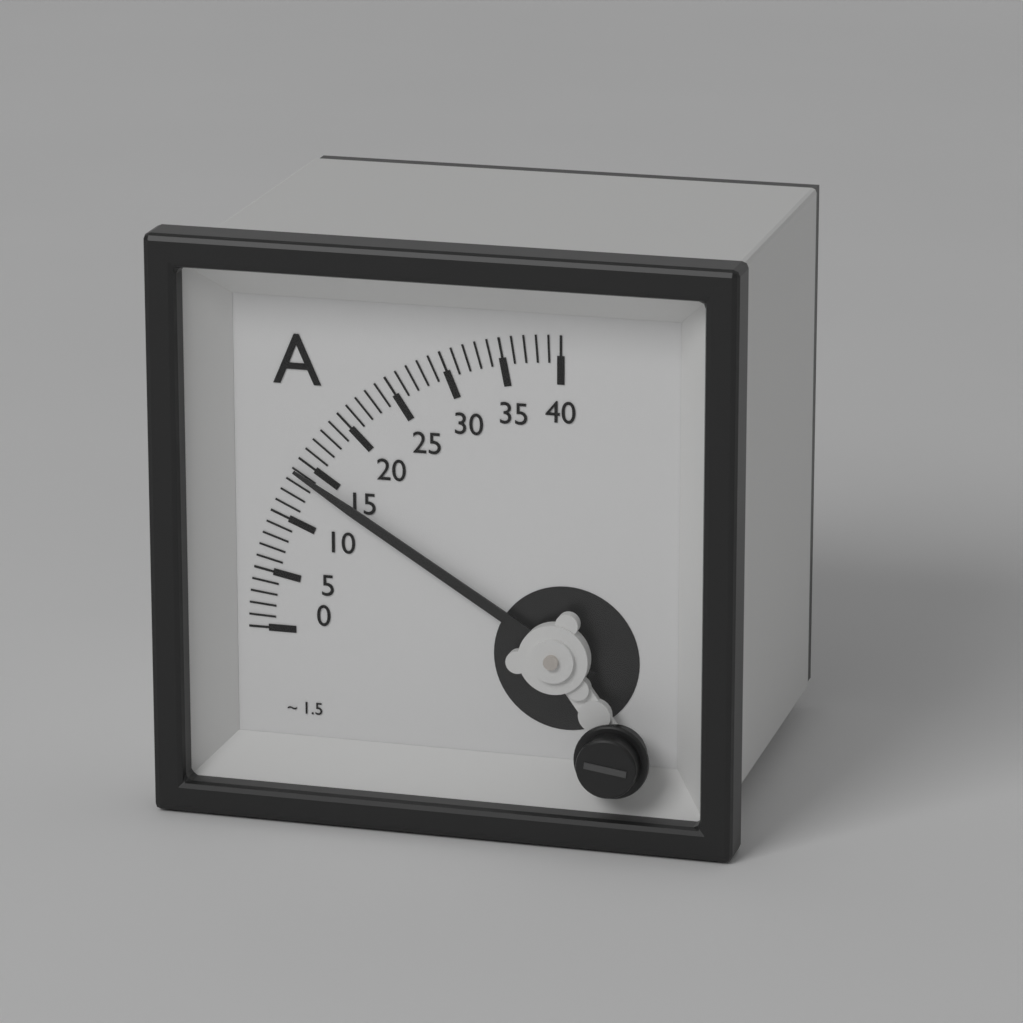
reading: 14 A
